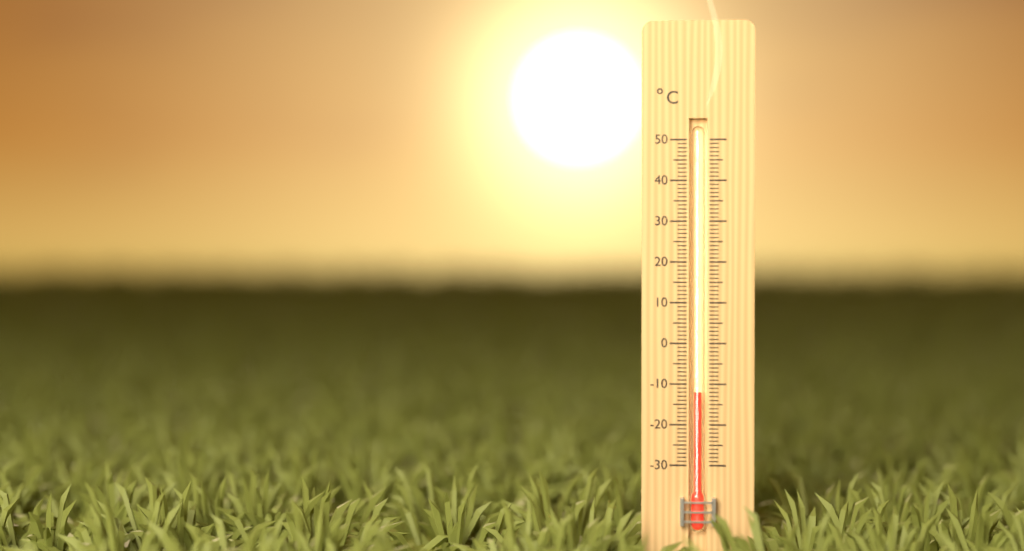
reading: -12 °C
